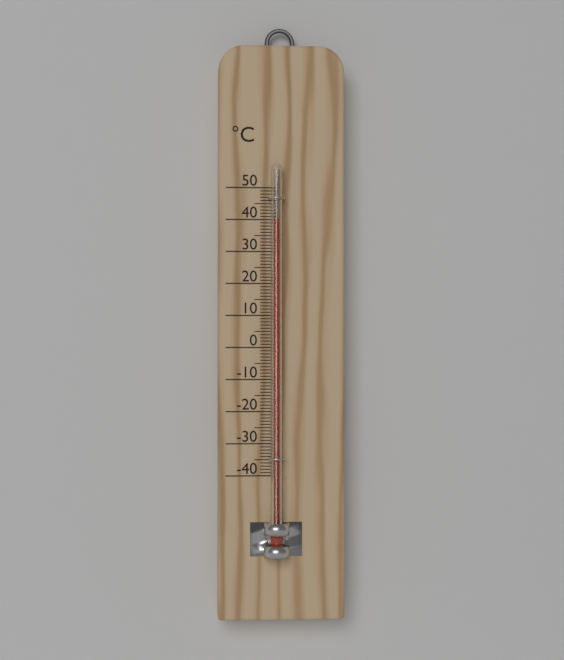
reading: 40 °C
